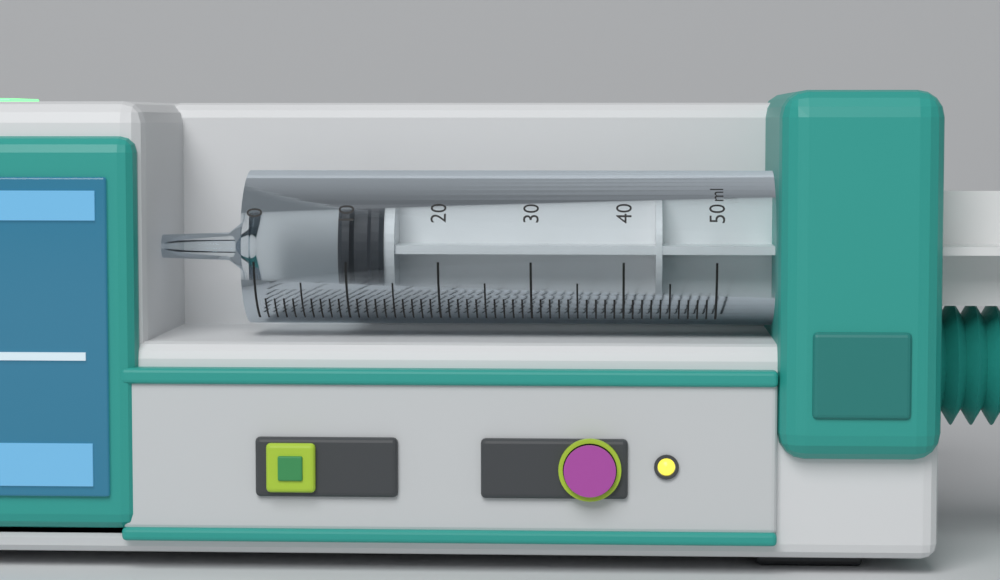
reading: 9 ml
